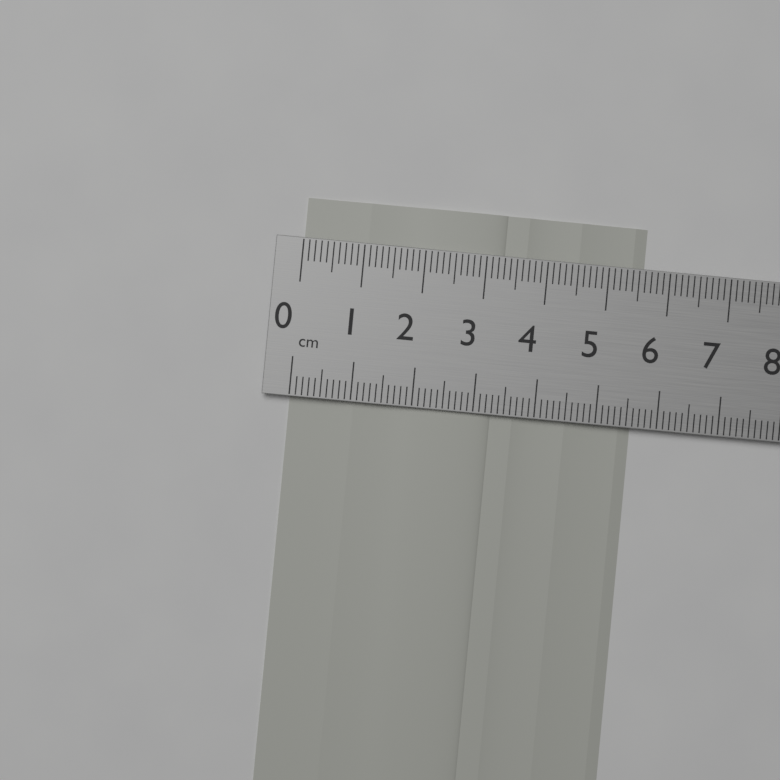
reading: 5.6 cm
